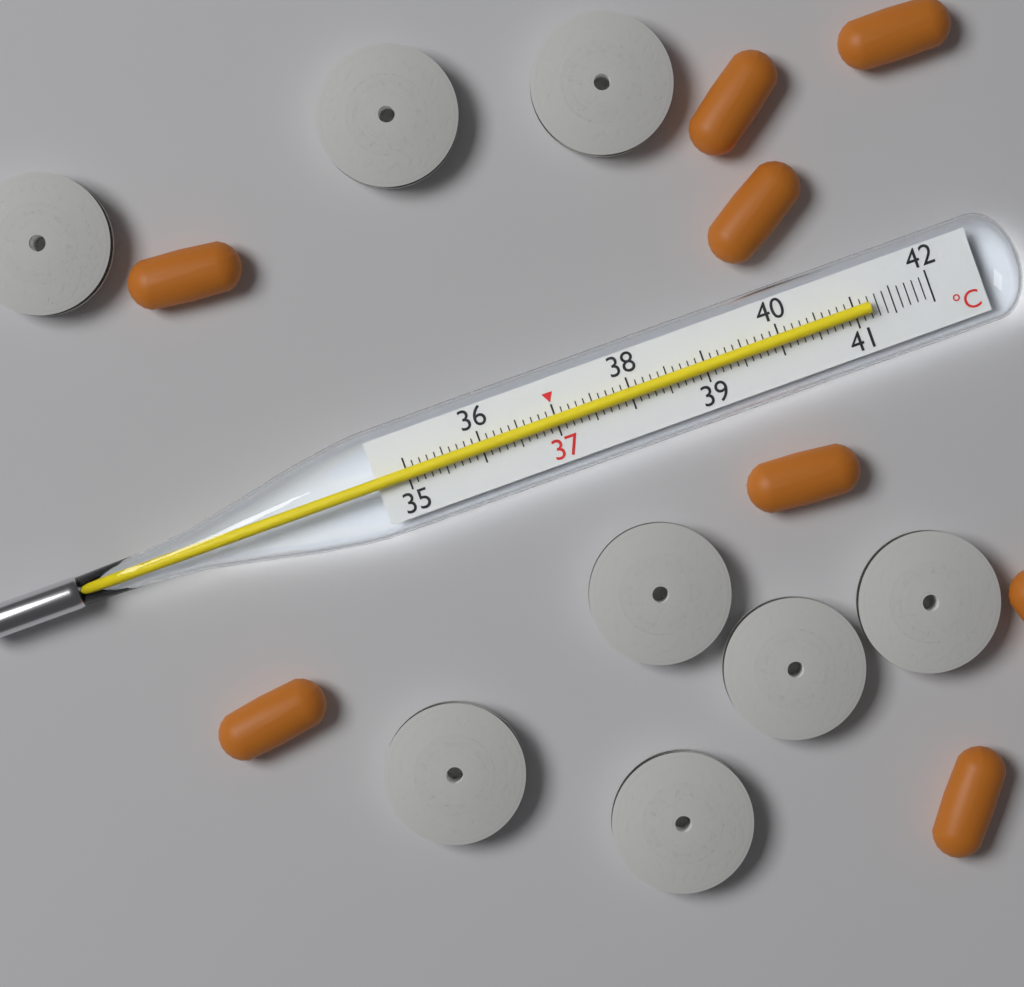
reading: 41.2 °C
